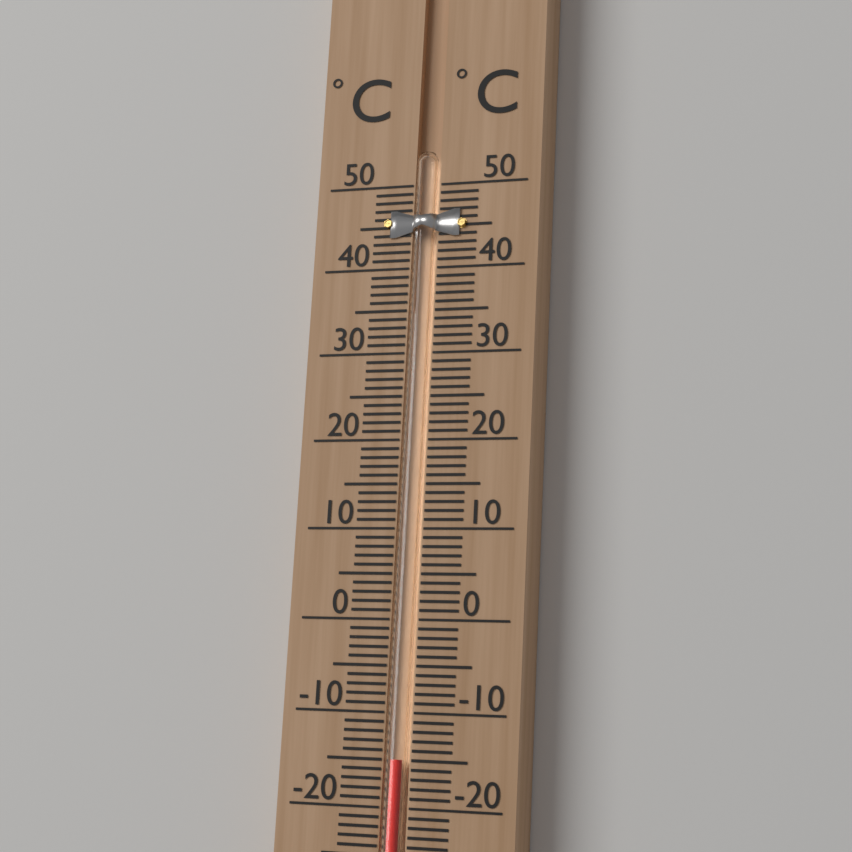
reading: -15 °C
